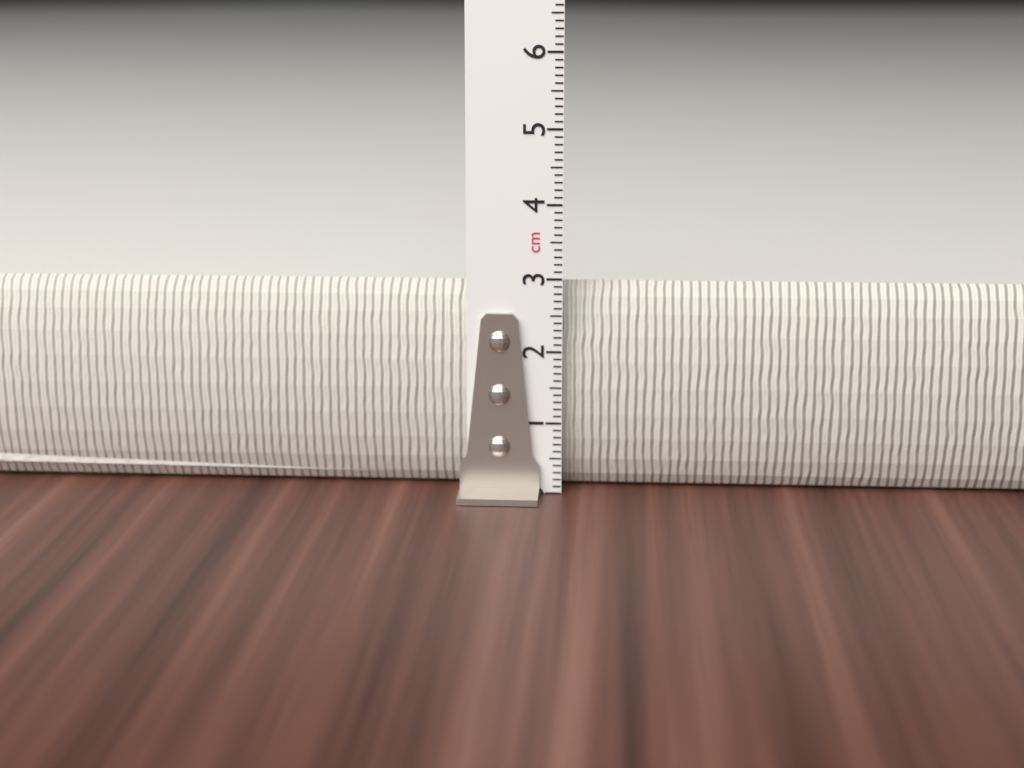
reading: 2.9 cm
